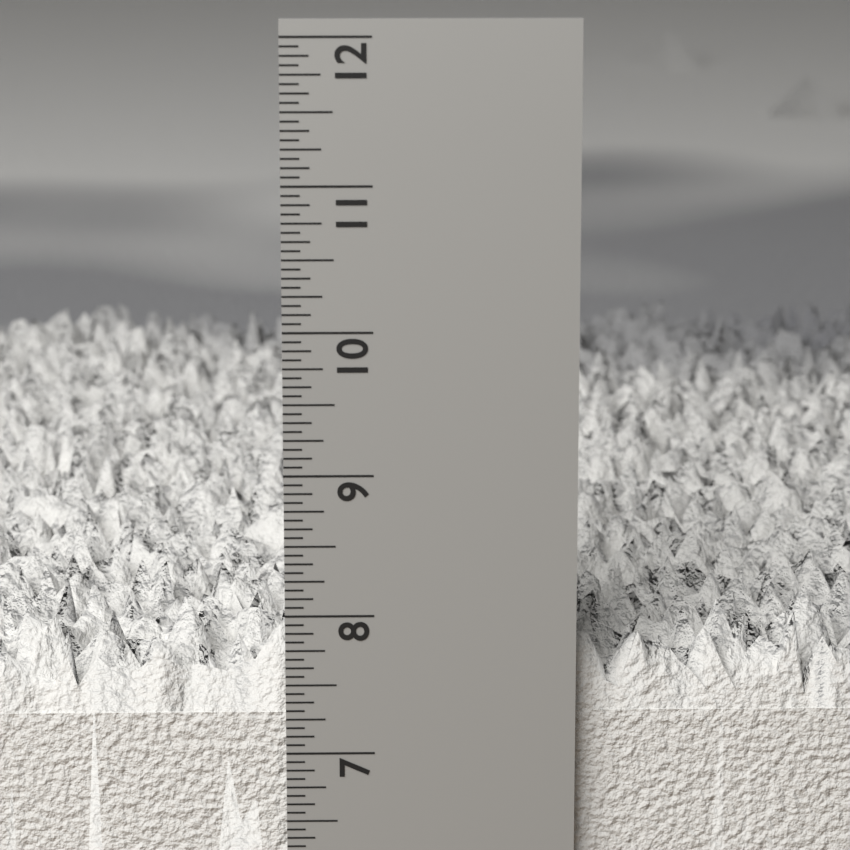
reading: 8.0625 in
